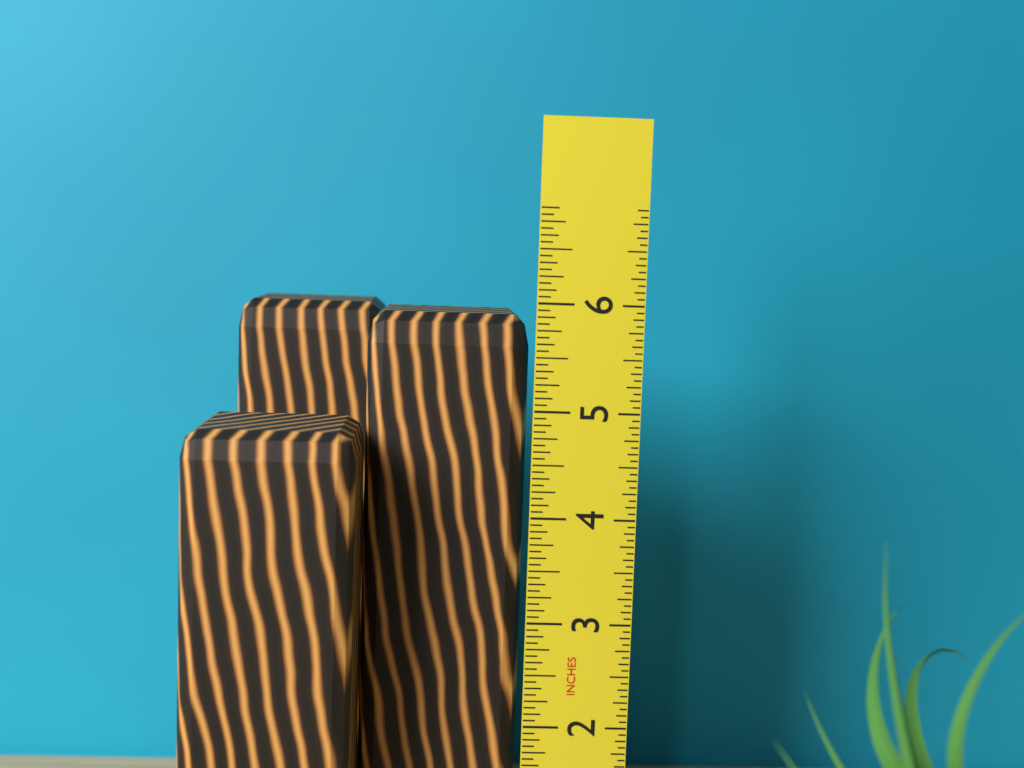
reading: 5.8750 in
